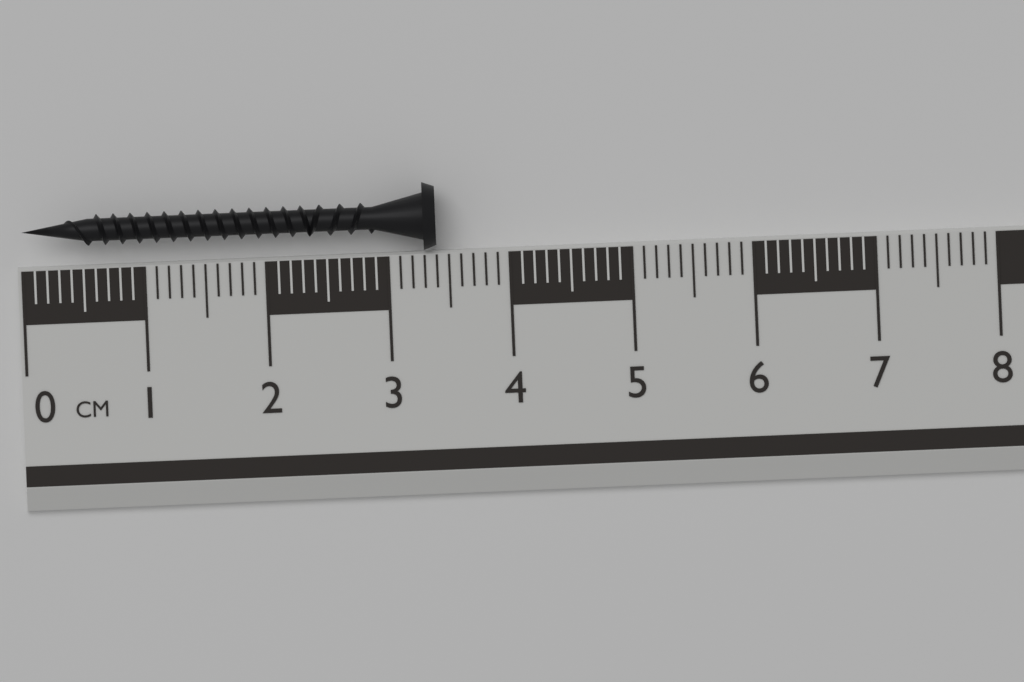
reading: 3.4 cm
